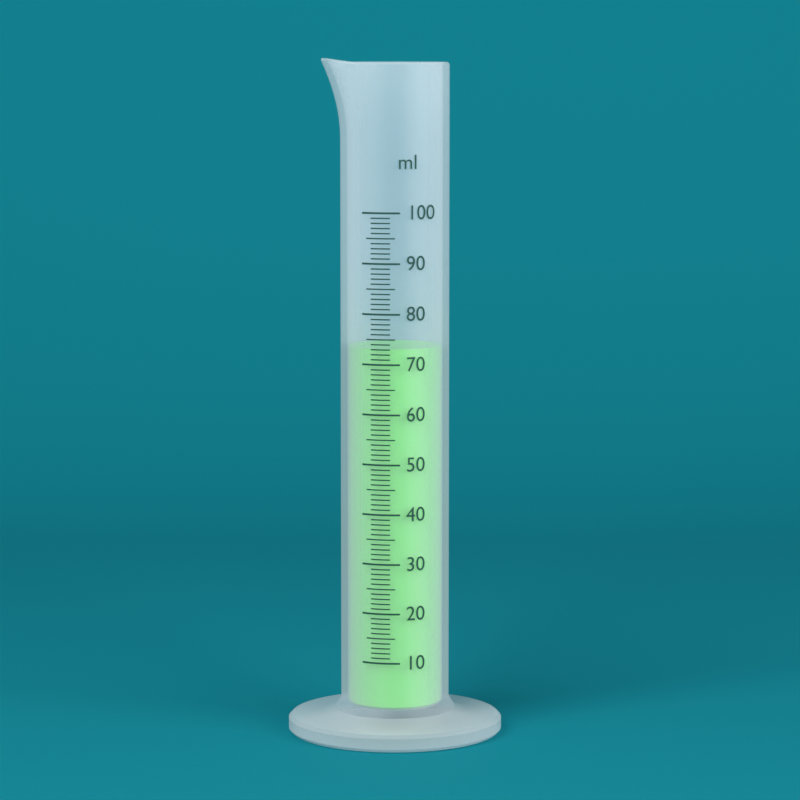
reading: 73 ml
